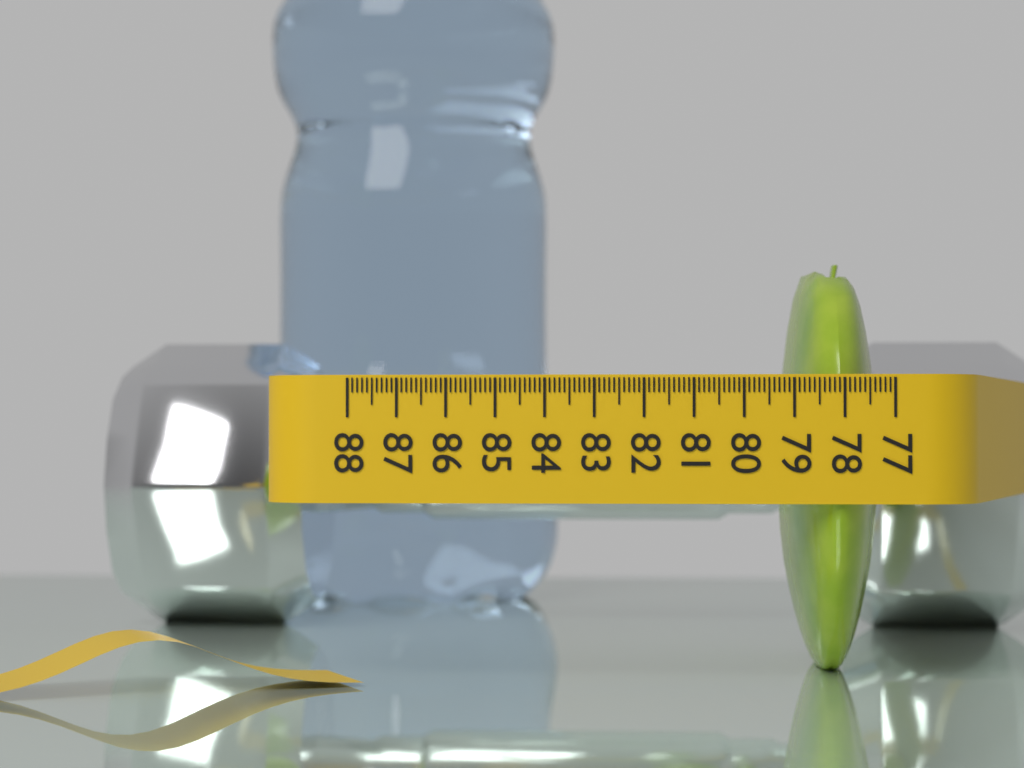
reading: 79.1 (no unit)
